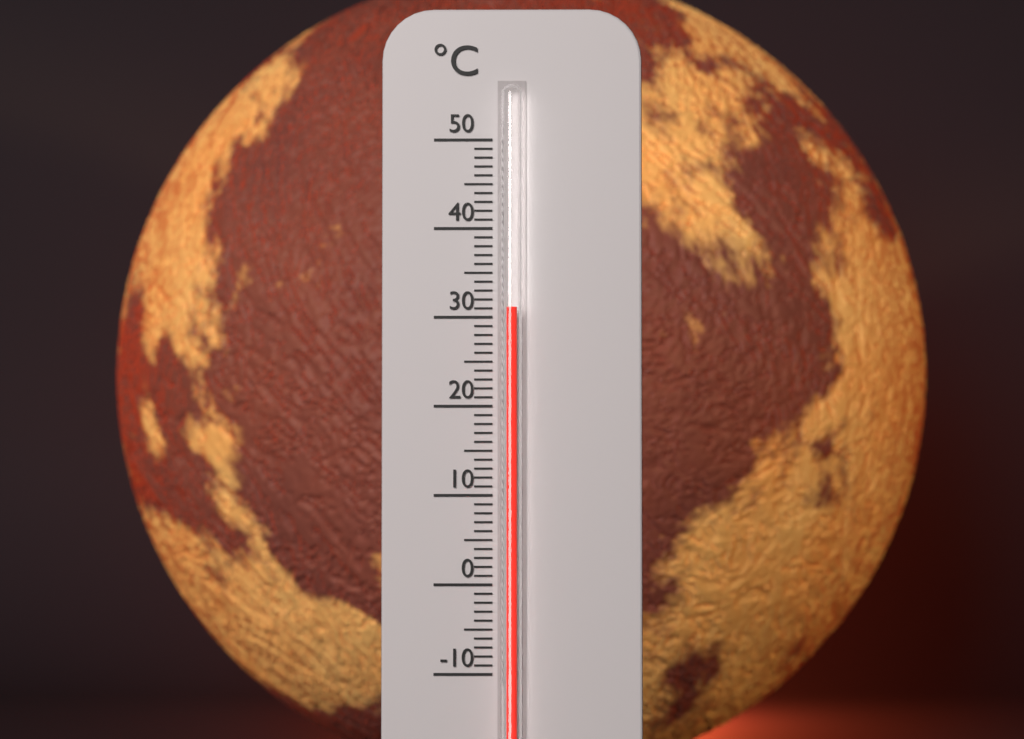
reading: 31 °C
